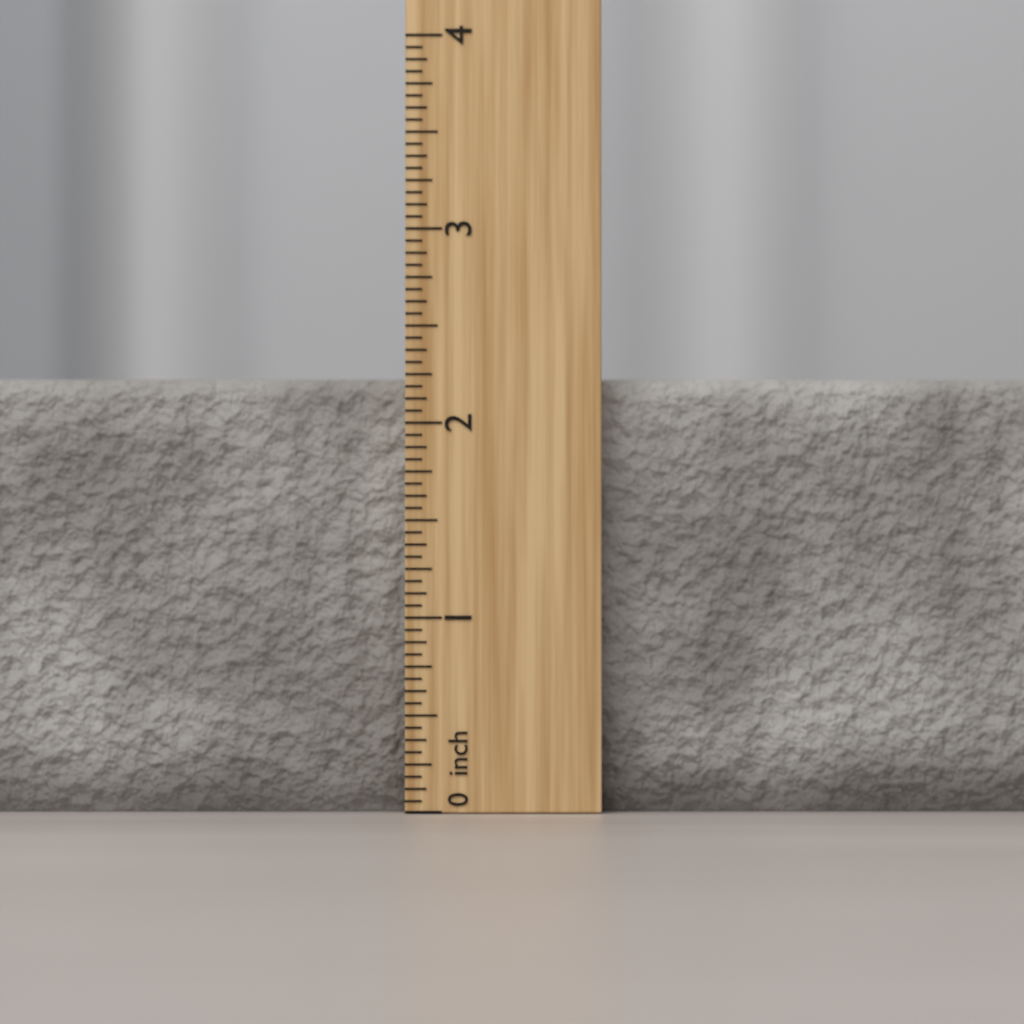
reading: 2.2500 inch
